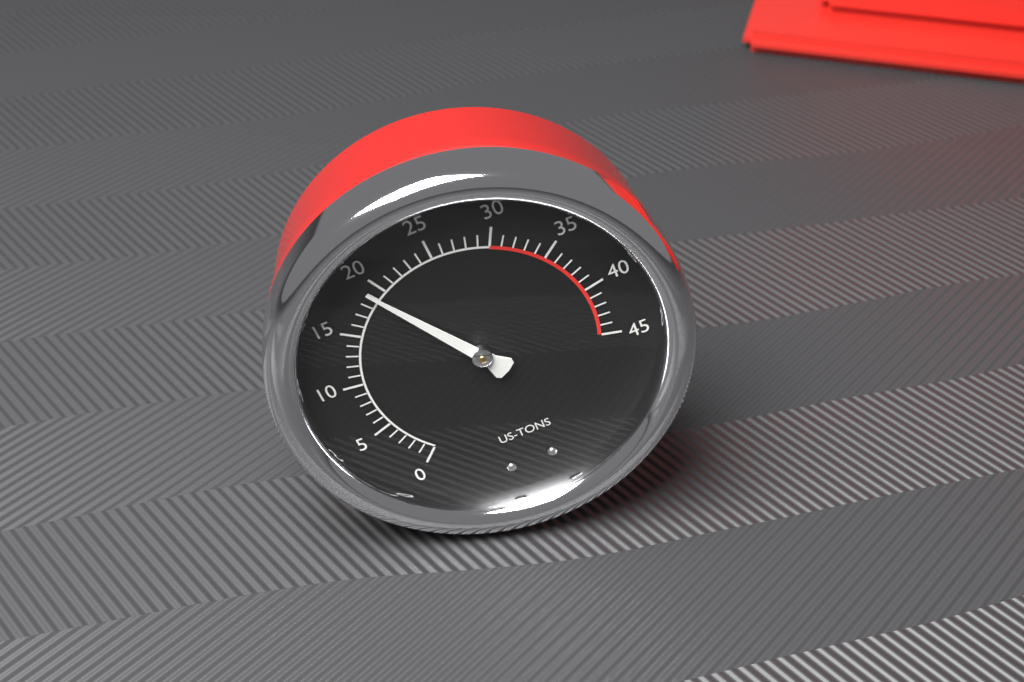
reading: 19 US tons
